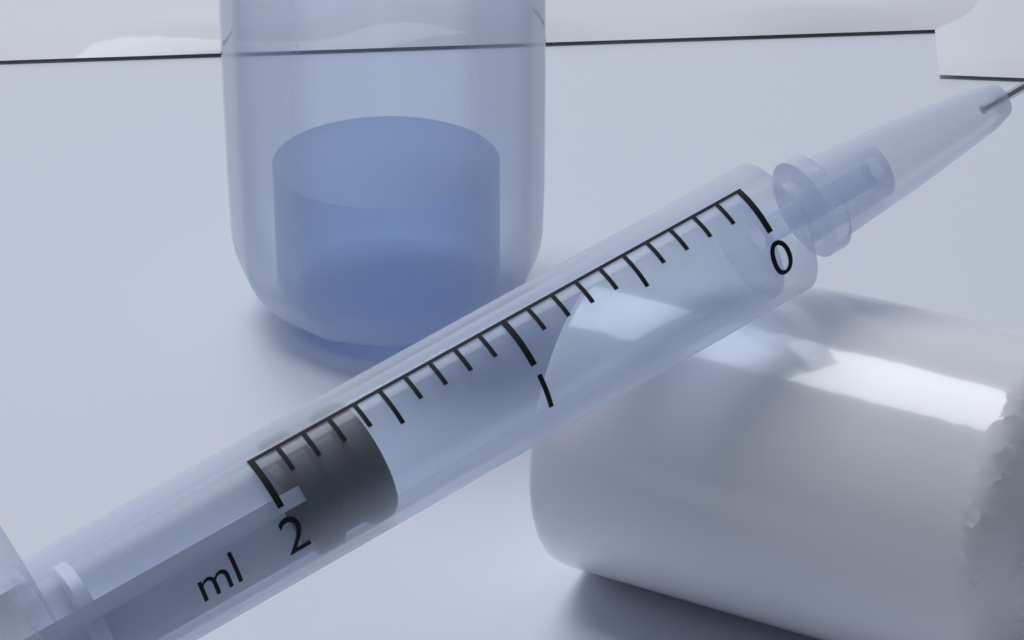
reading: 1.6 ml
